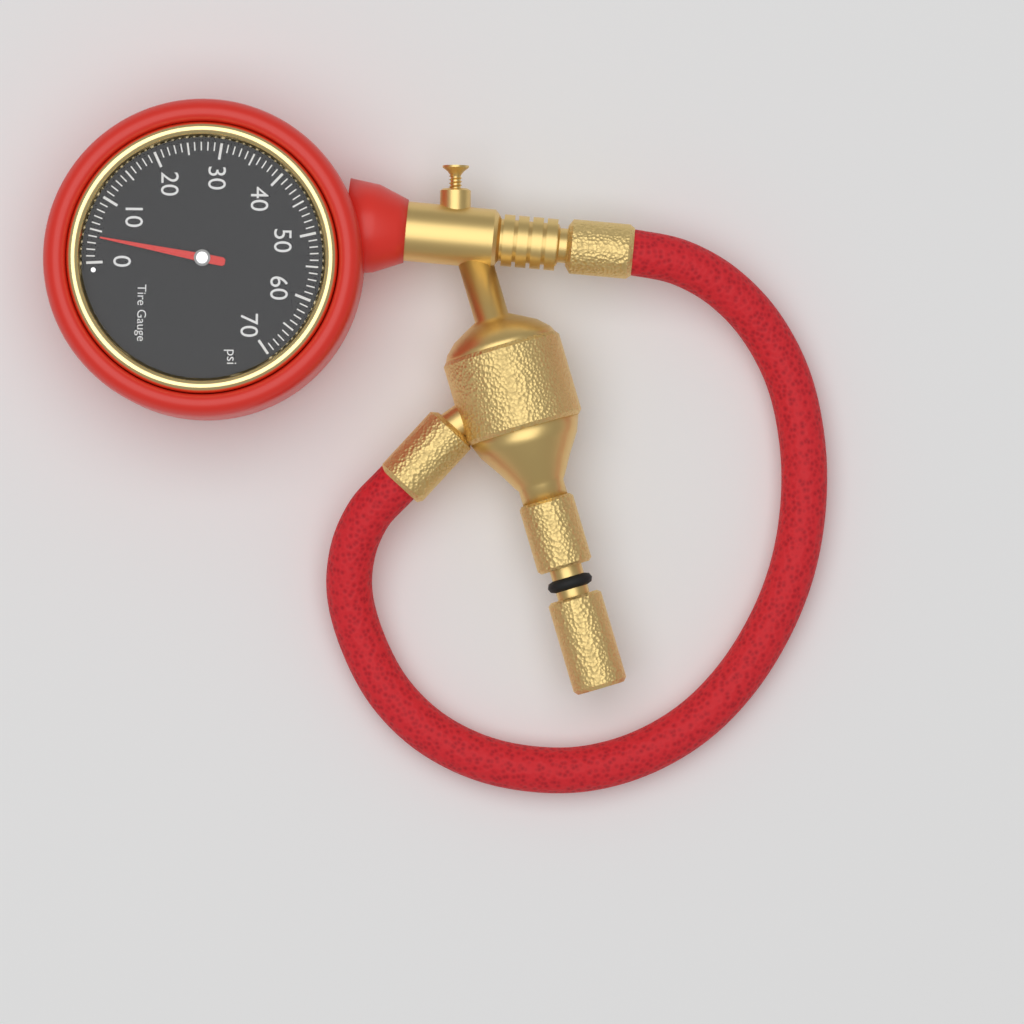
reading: 4 psi
